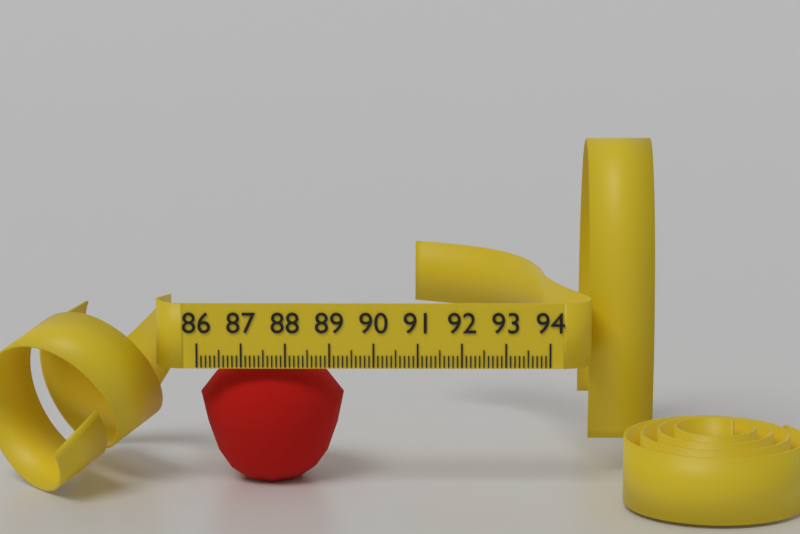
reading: 89.3 (no unit)
